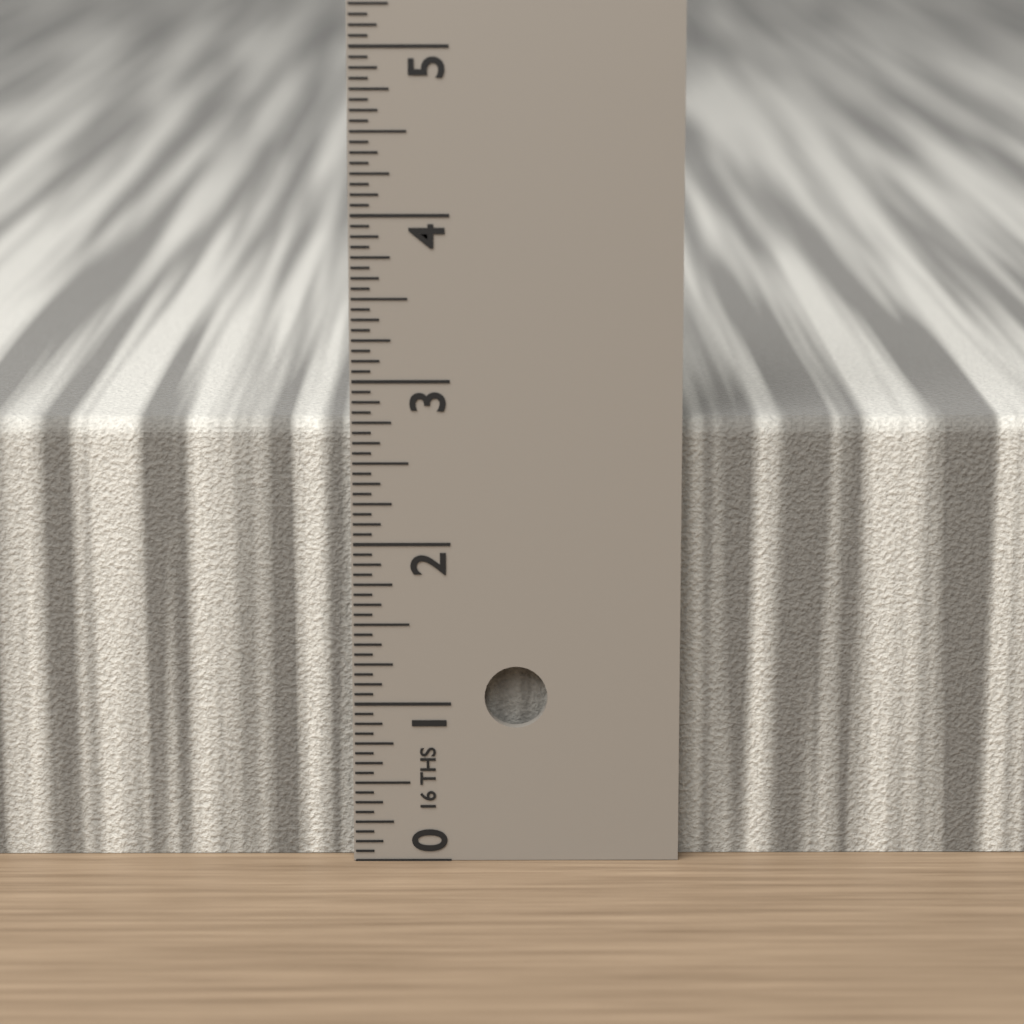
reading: 2.7500 in
